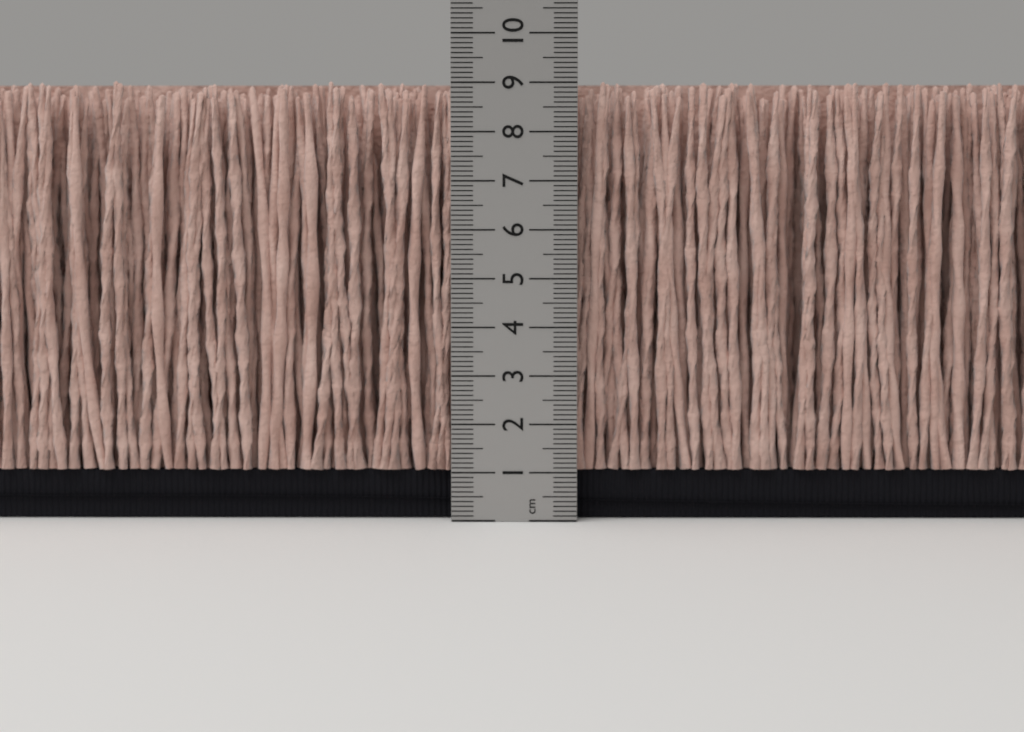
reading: 9.1 cm
